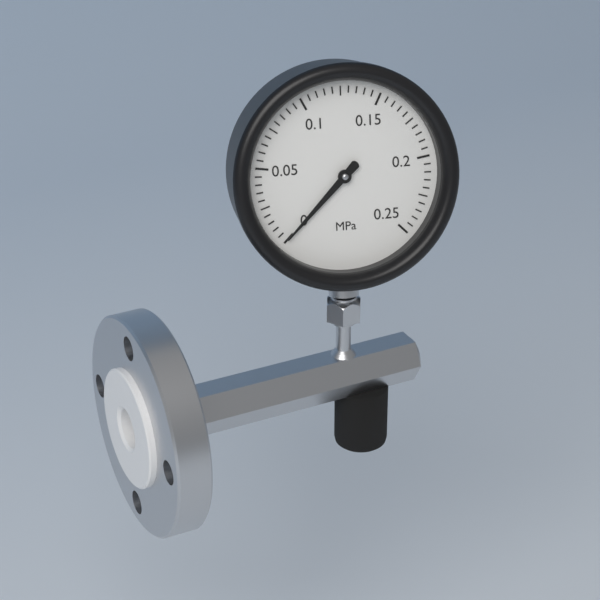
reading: 0.000 MPa
